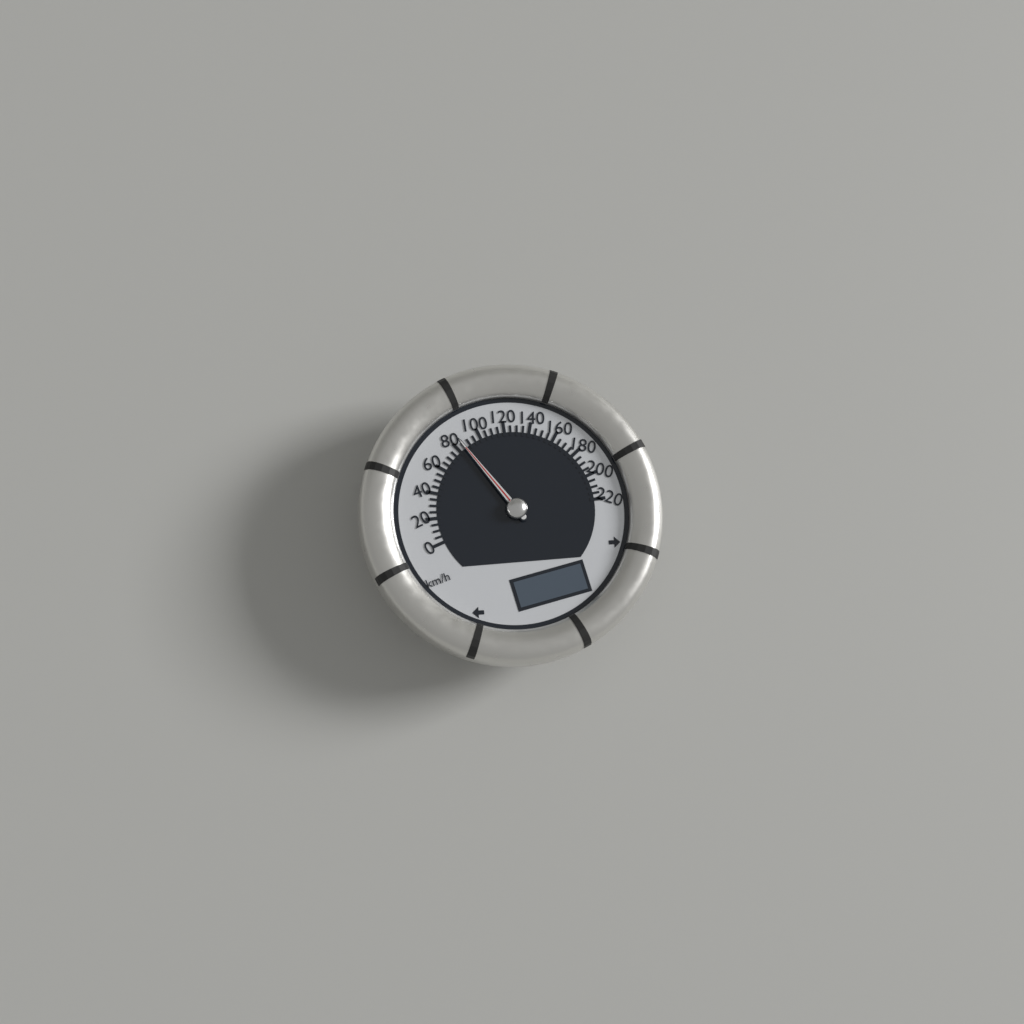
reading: 85 km/h
